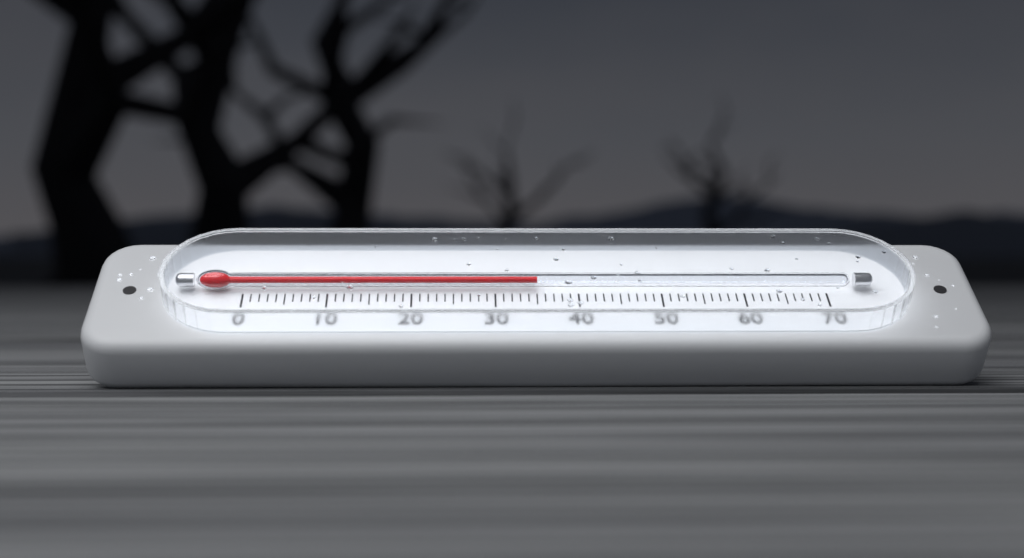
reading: 35 (no unit)
